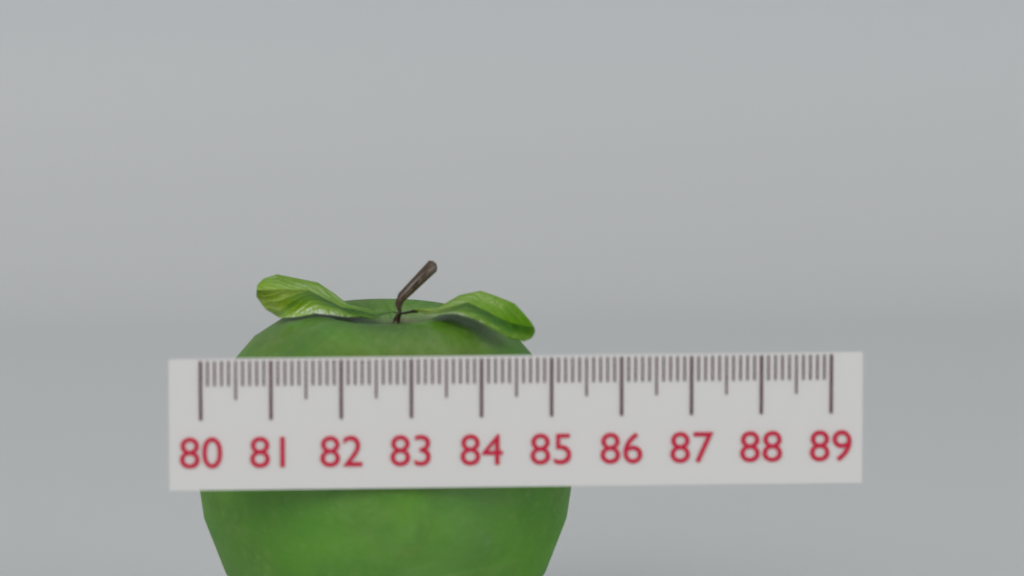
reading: 85.5 (no unit)
